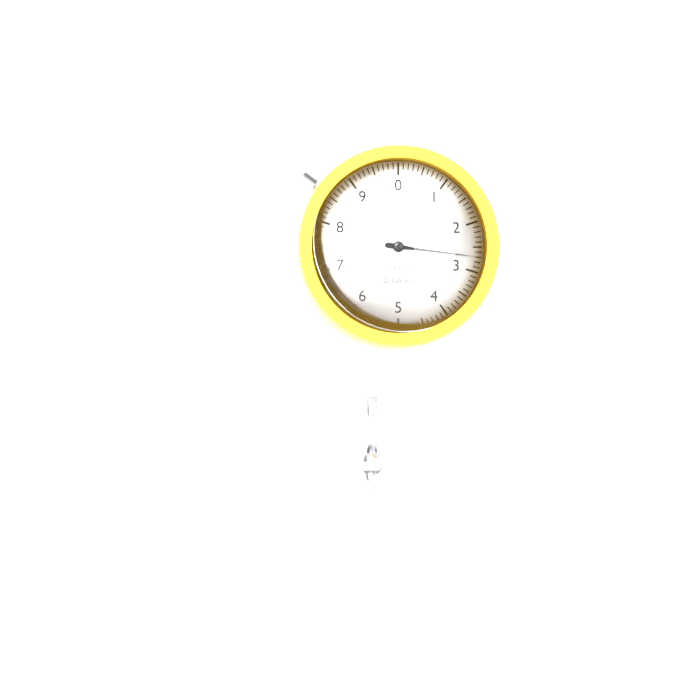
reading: 2.7 mm
